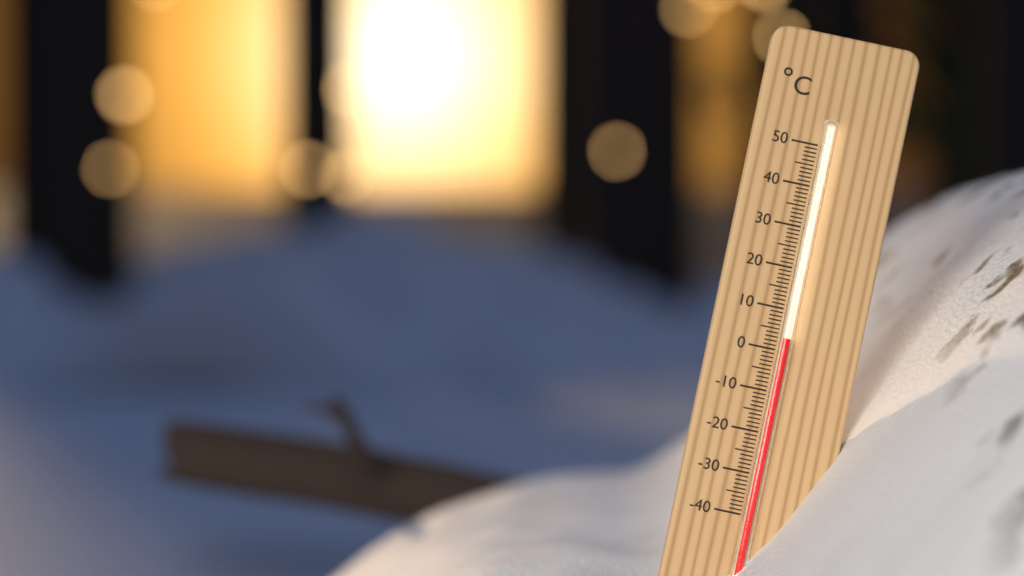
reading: 3 °C
